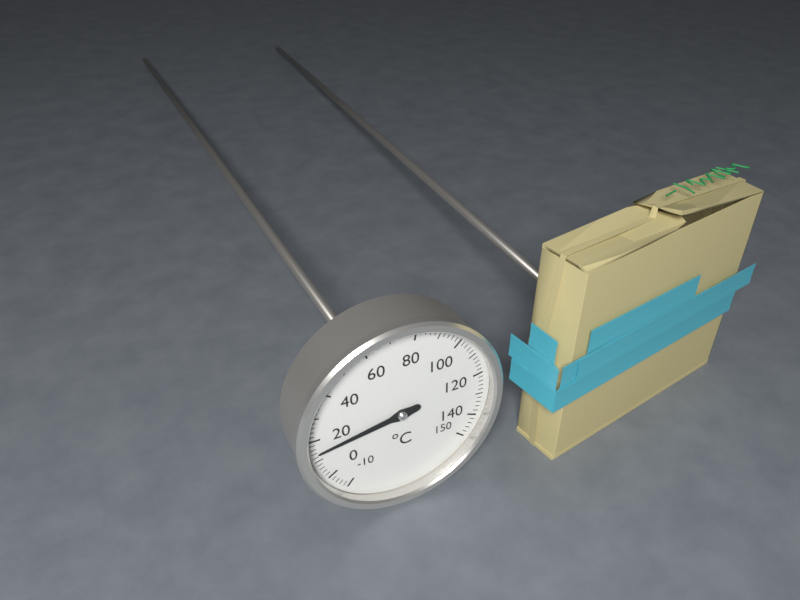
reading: 14 °C
